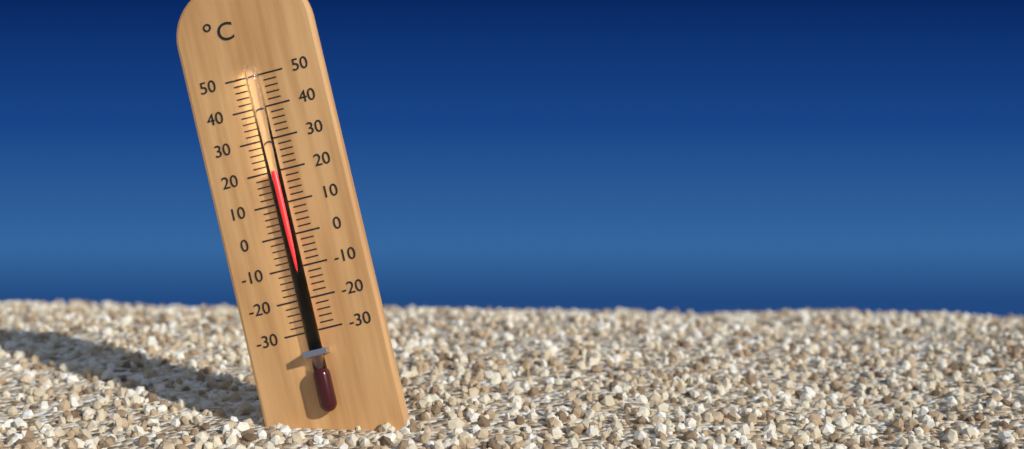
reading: 20 °C
